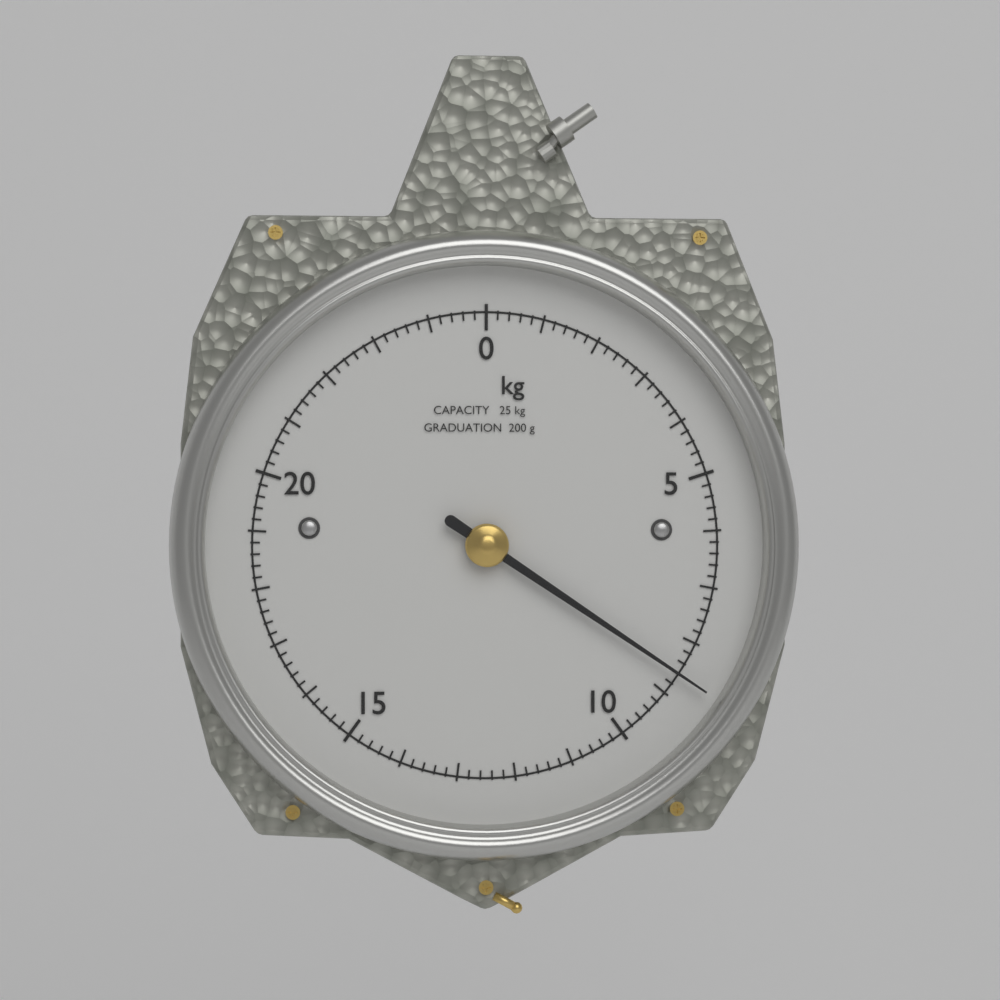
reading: 8.6 kg
